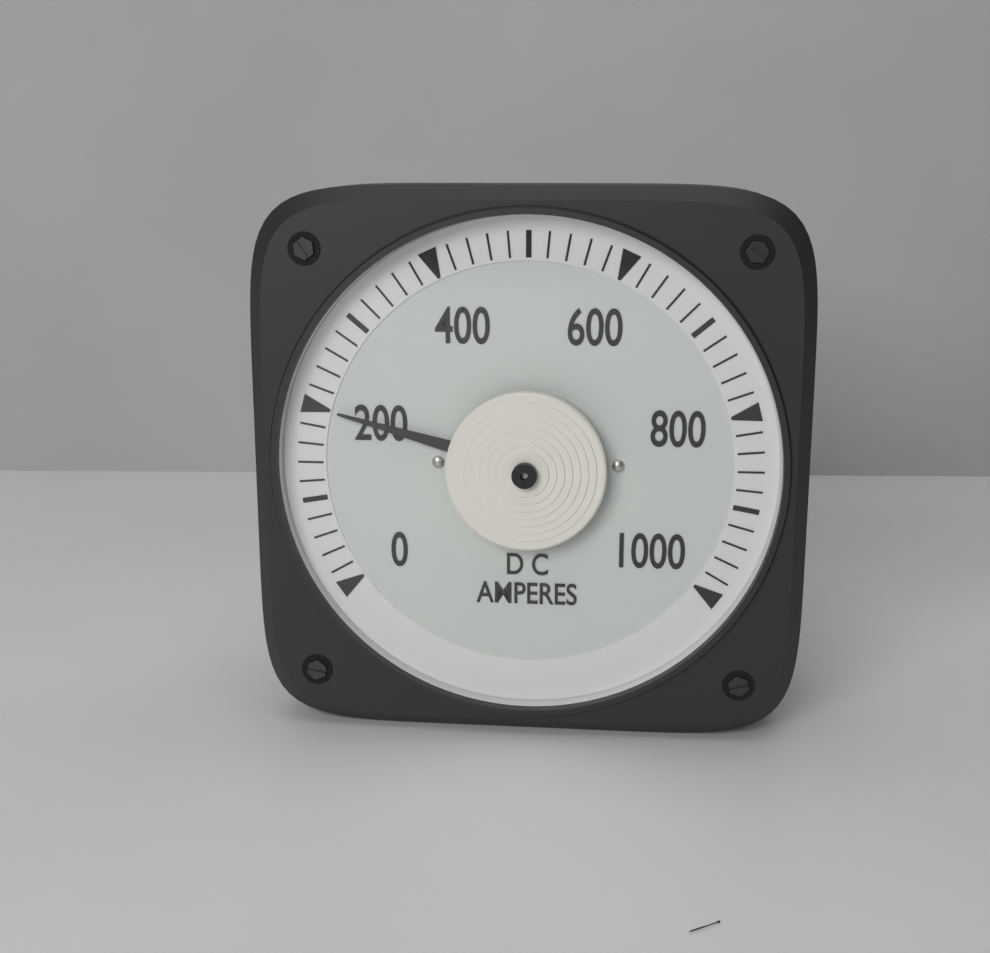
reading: 200 A
